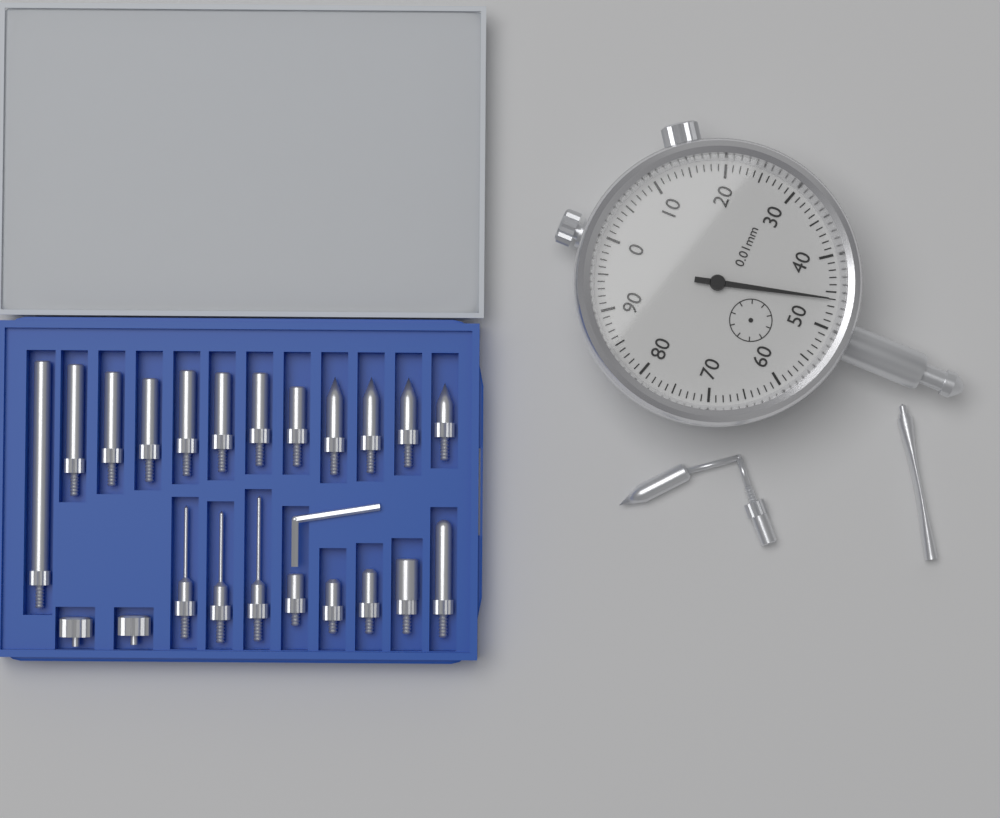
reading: 0.46 mm
